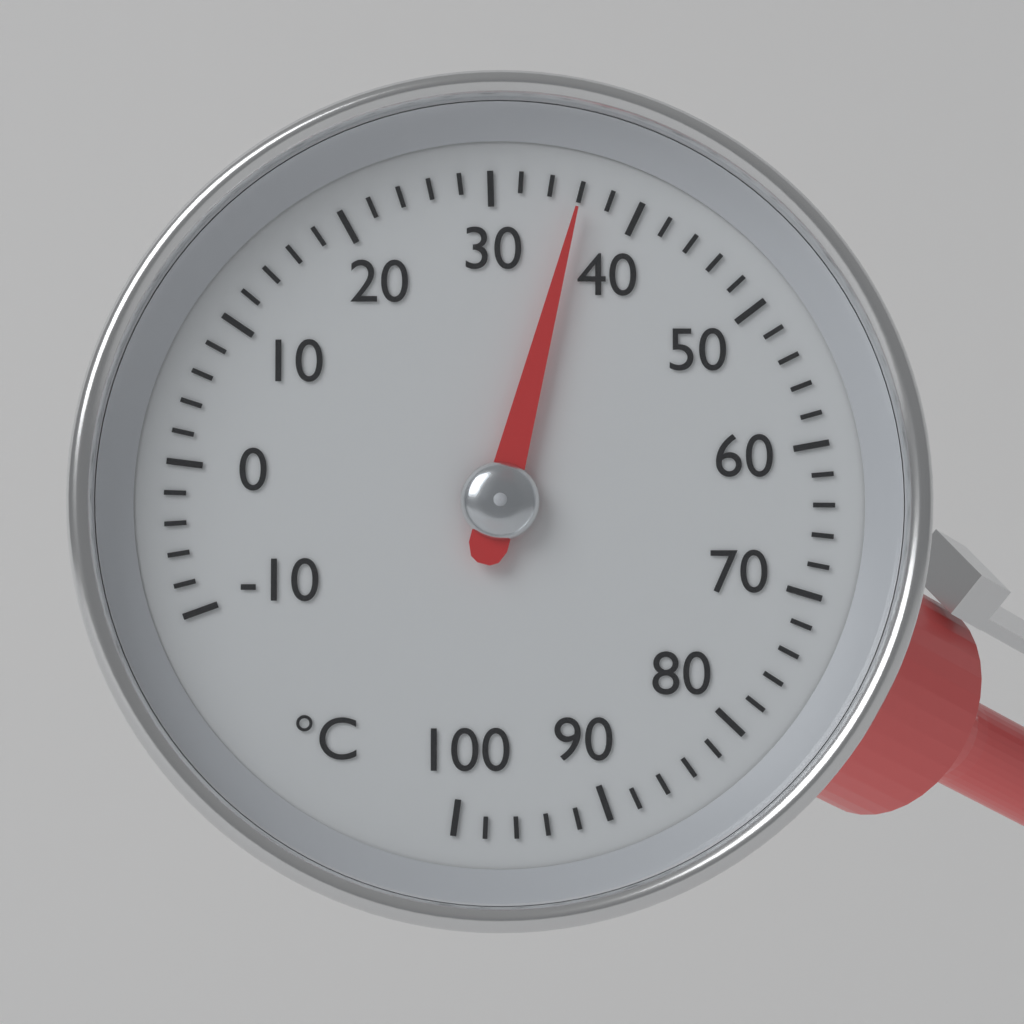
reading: 36 °C
